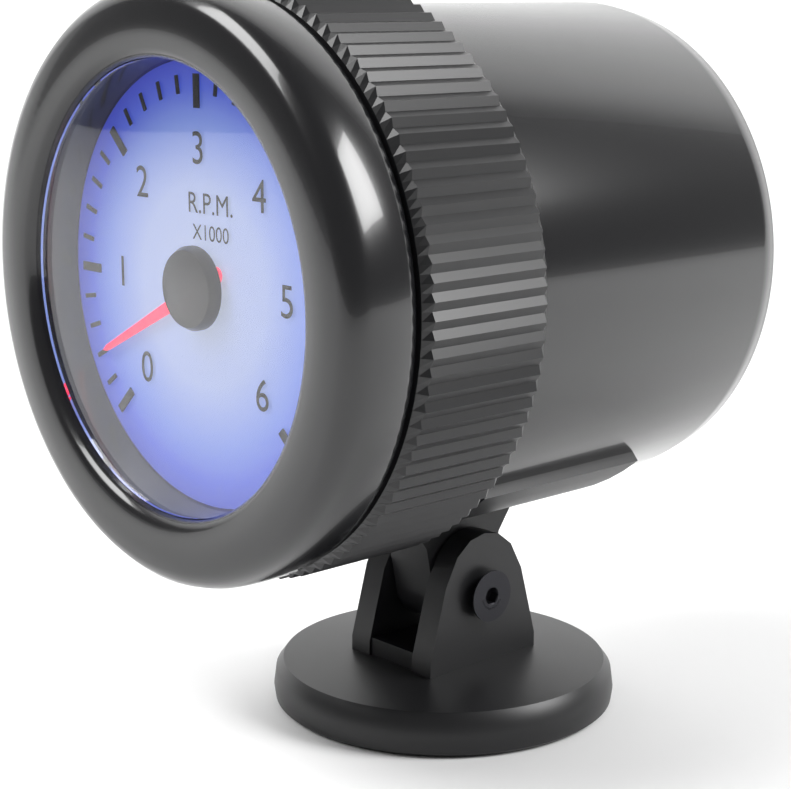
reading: 0.4 RPM x1000
